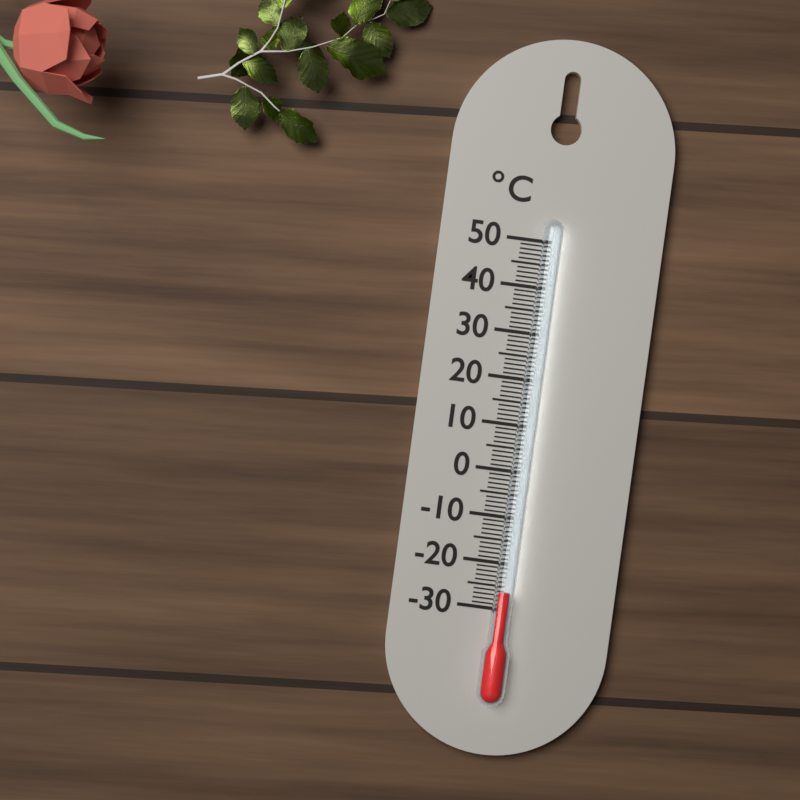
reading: -26 °C
